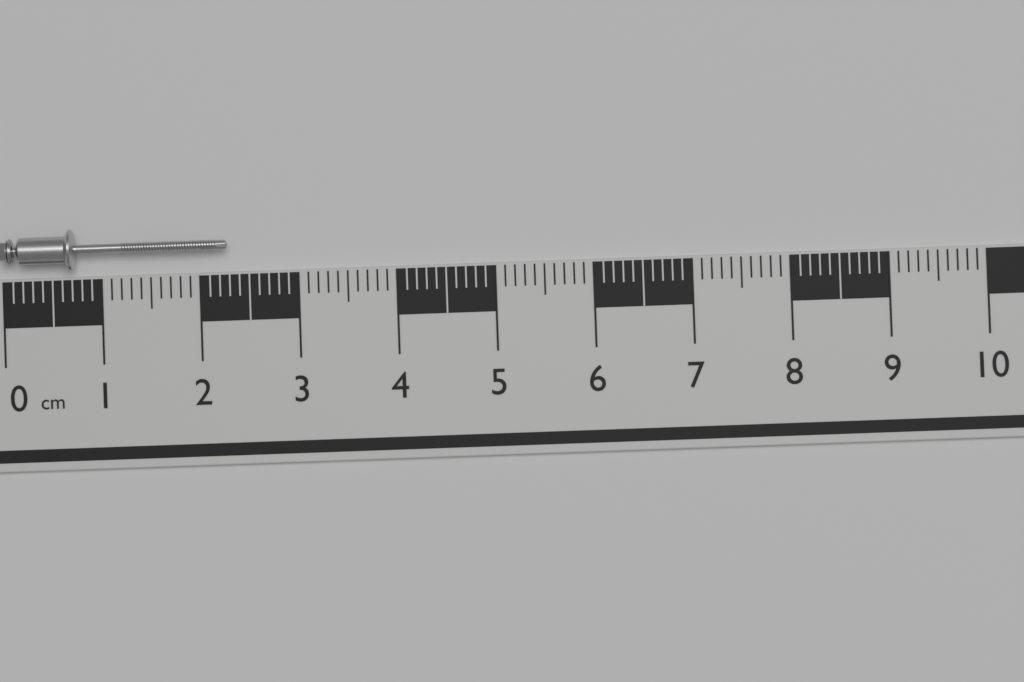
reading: 2.3 cm
